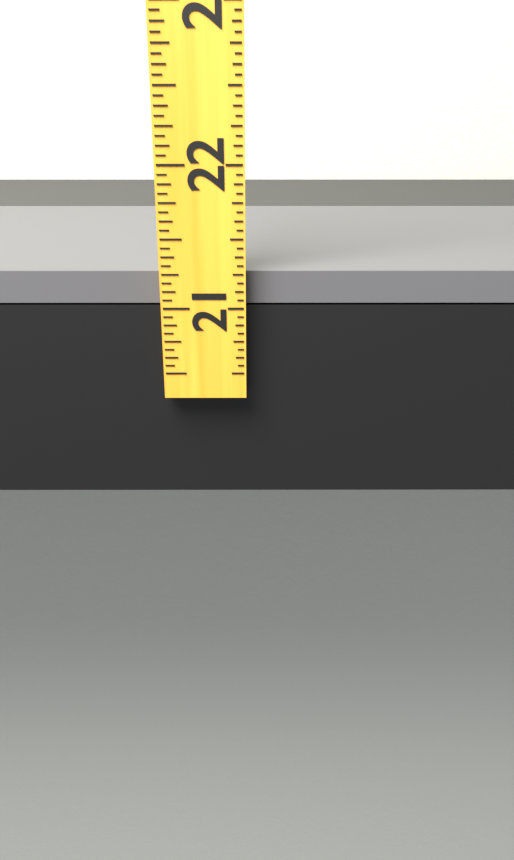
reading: 21.2500 (no unit)
